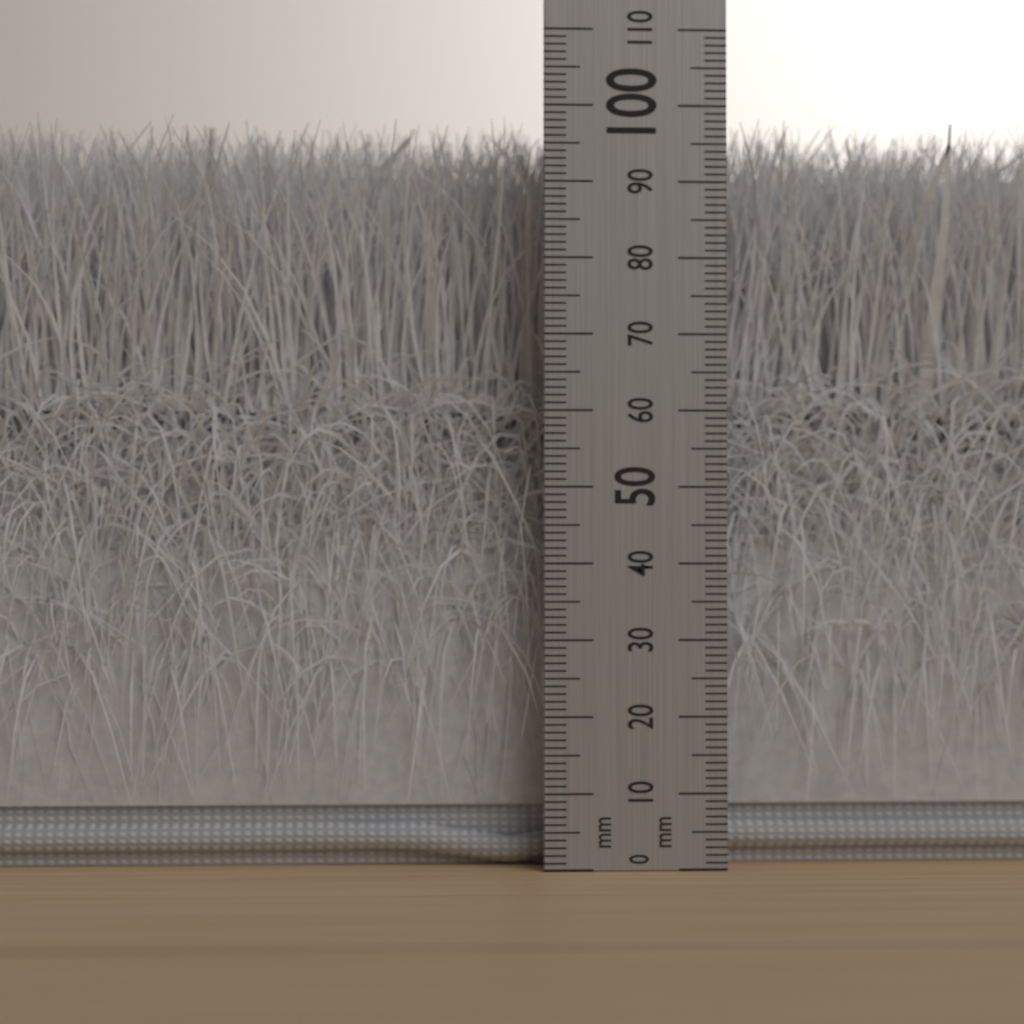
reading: 99 mm
